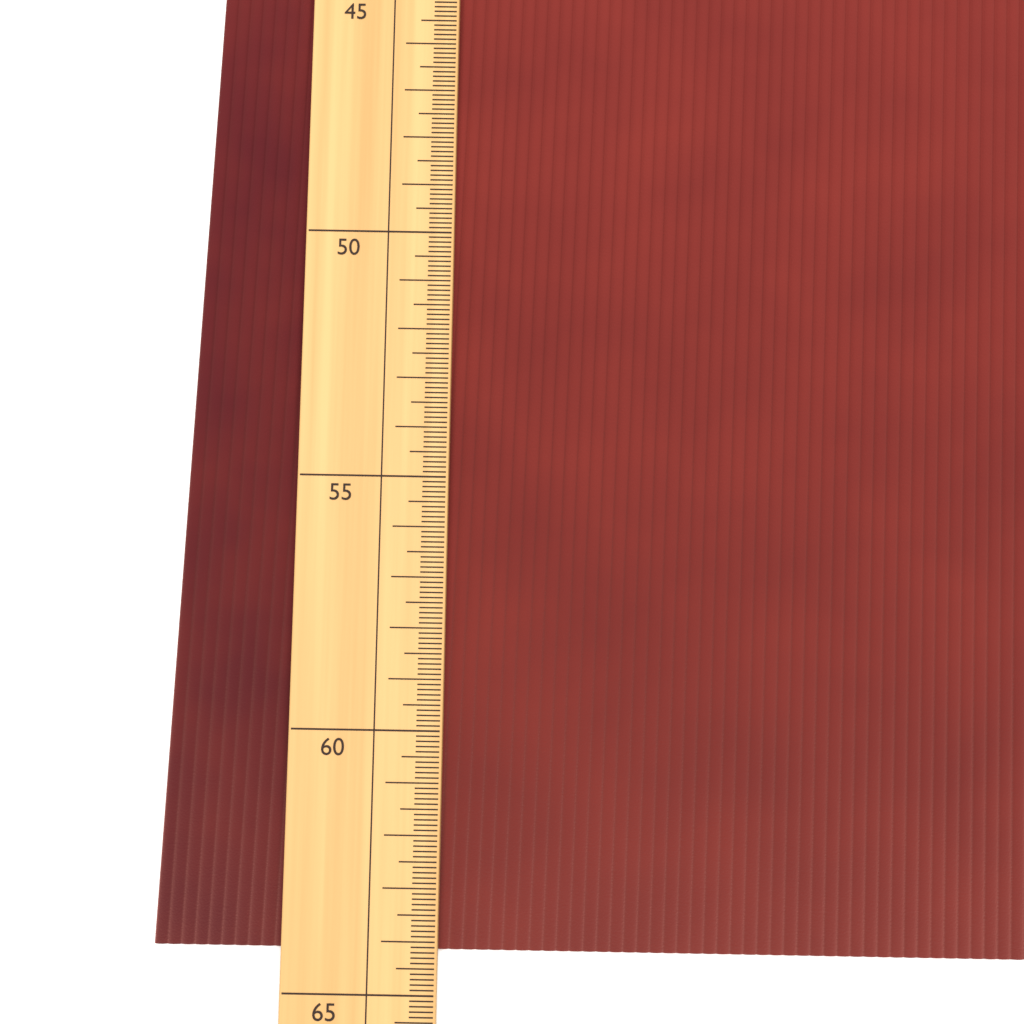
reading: 64.2 (no unit)
